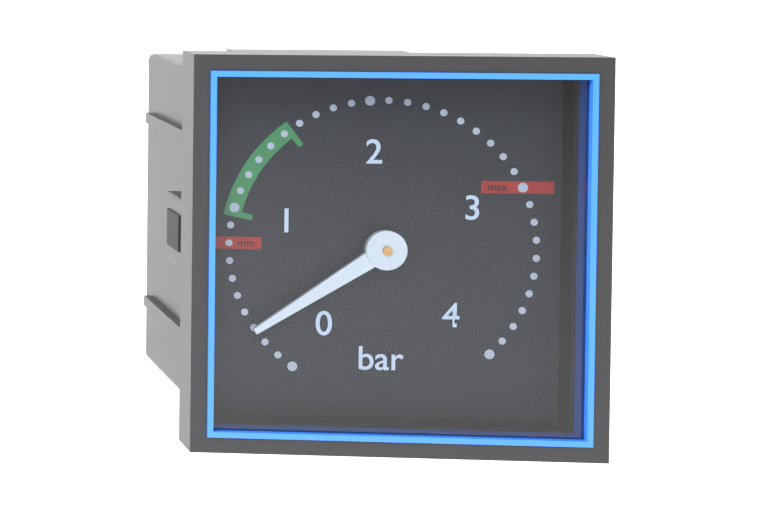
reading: 0.3 bar
